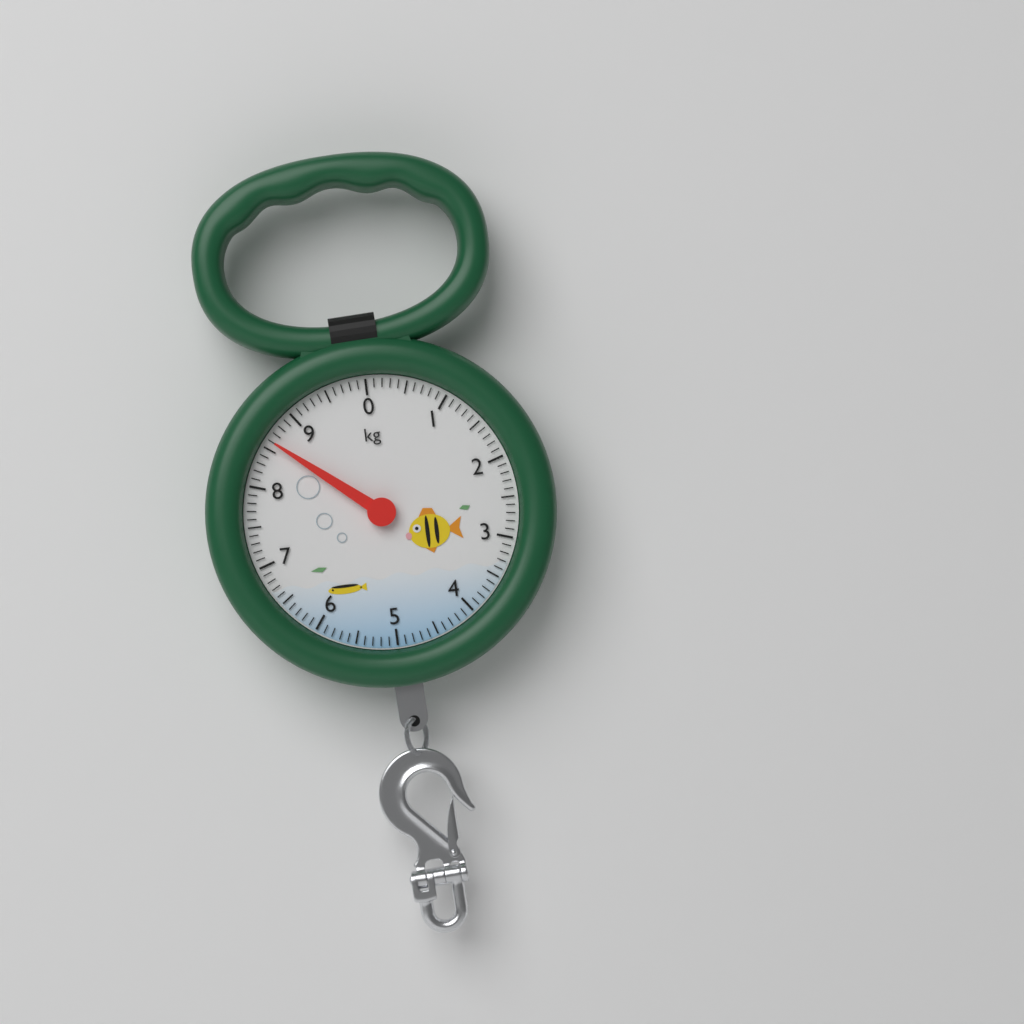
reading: 8.6 kg
